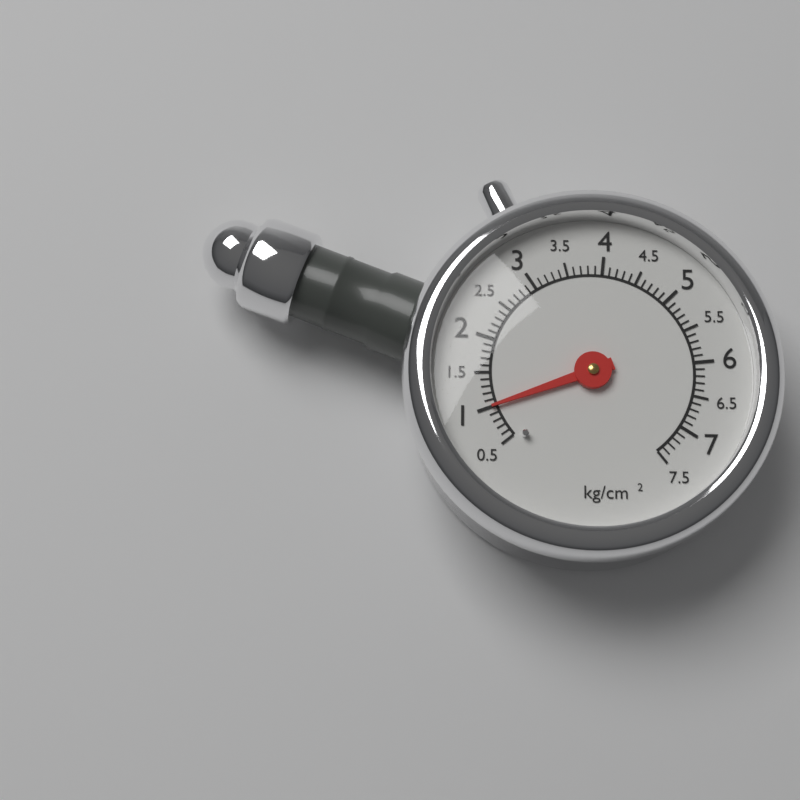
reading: 1.0 kg/cm²
